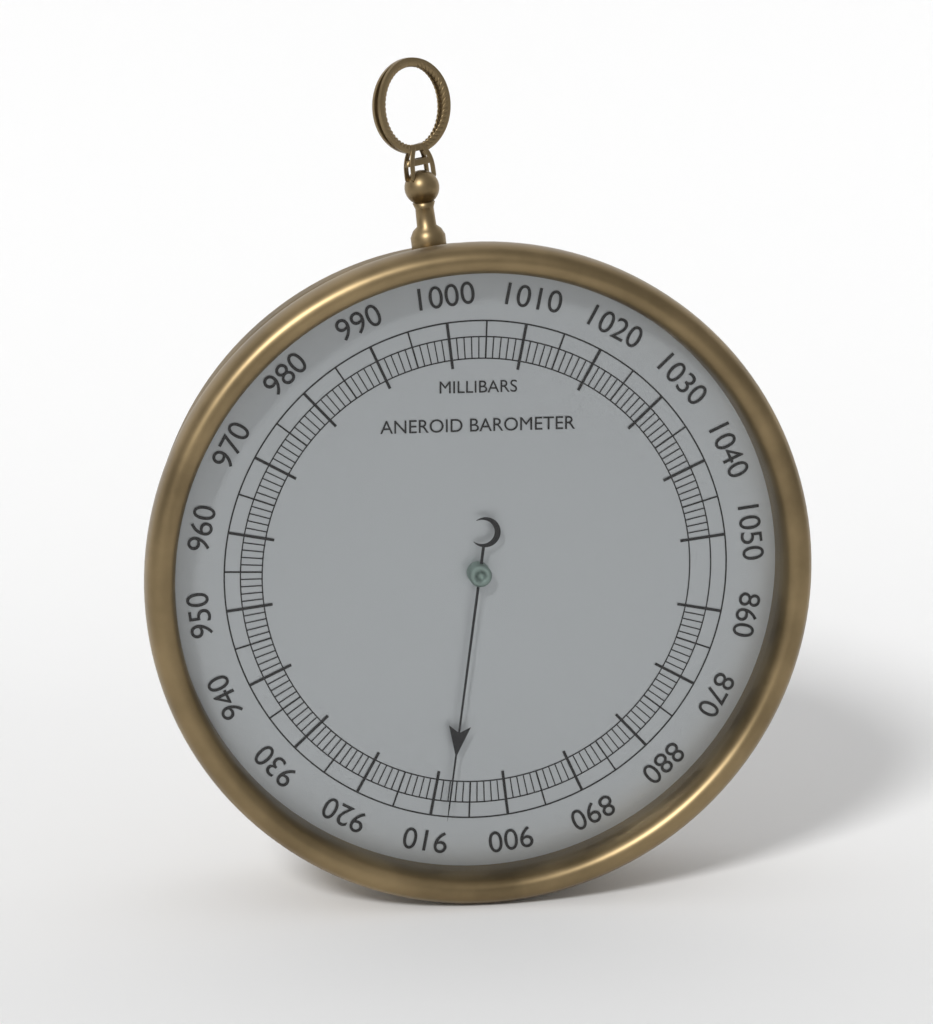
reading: 908 mbar
